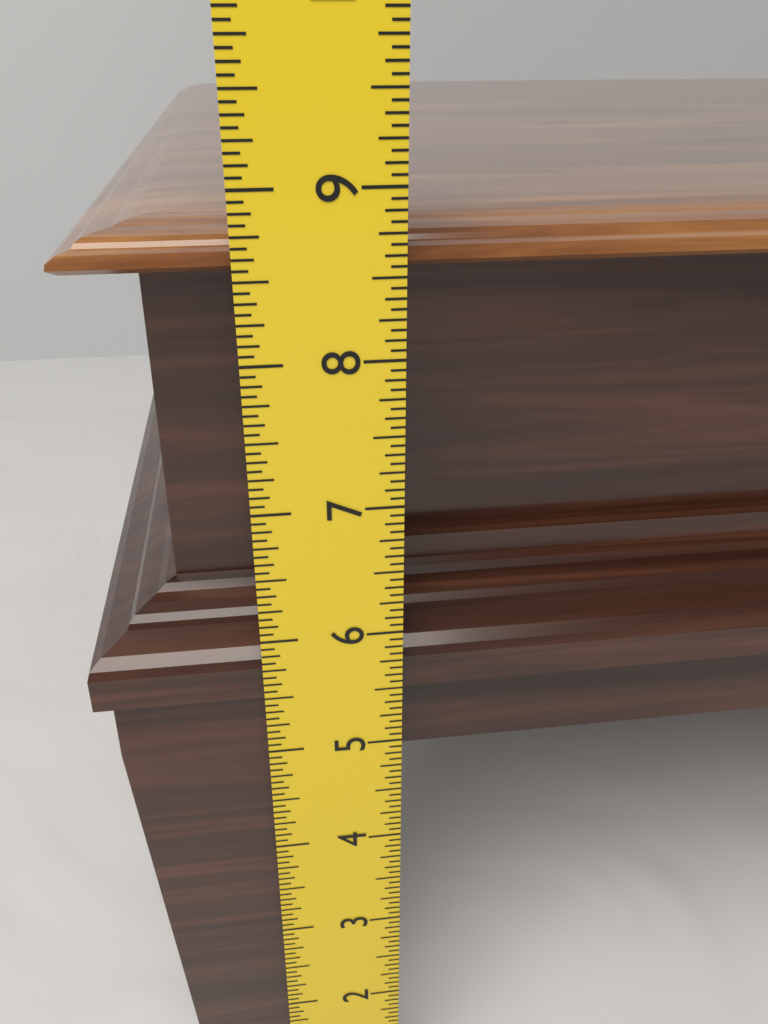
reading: 8.7500 in
